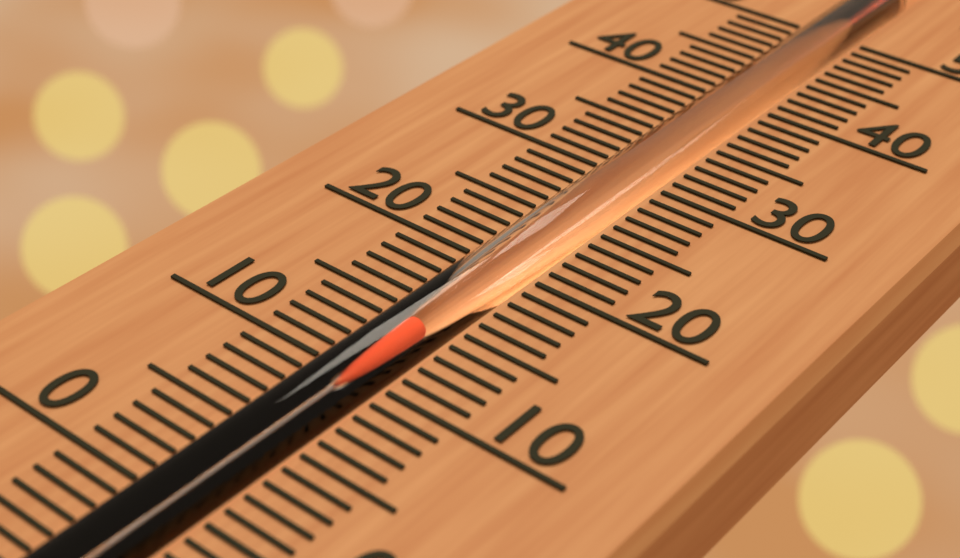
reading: 14 °C
